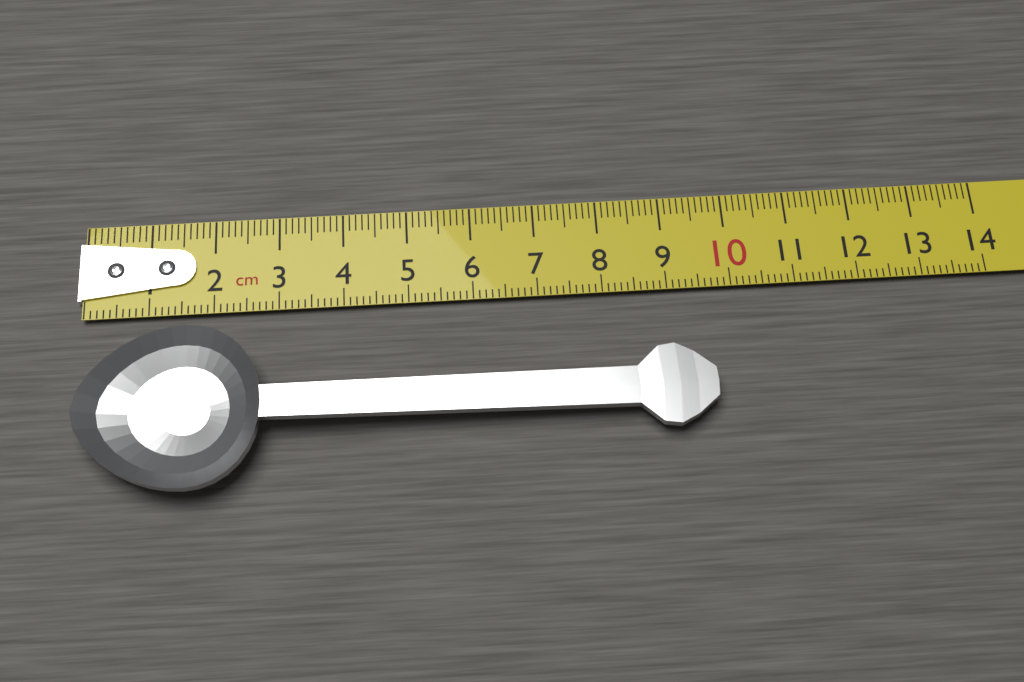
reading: 9.6 cm
